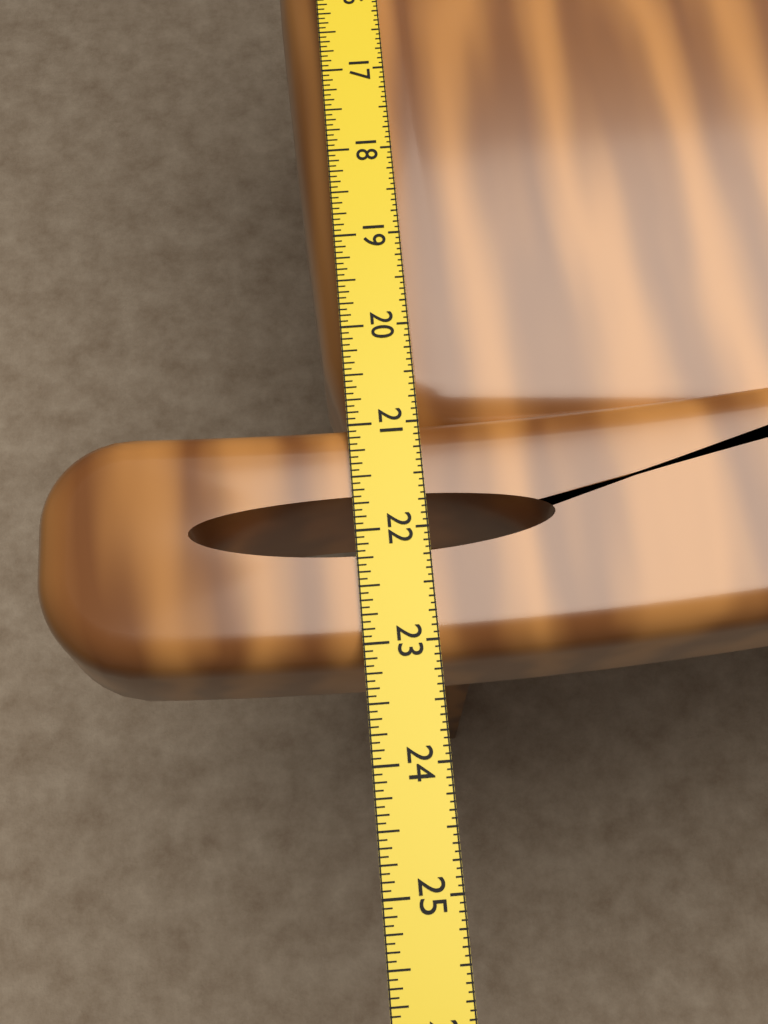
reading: 23.1250 in
